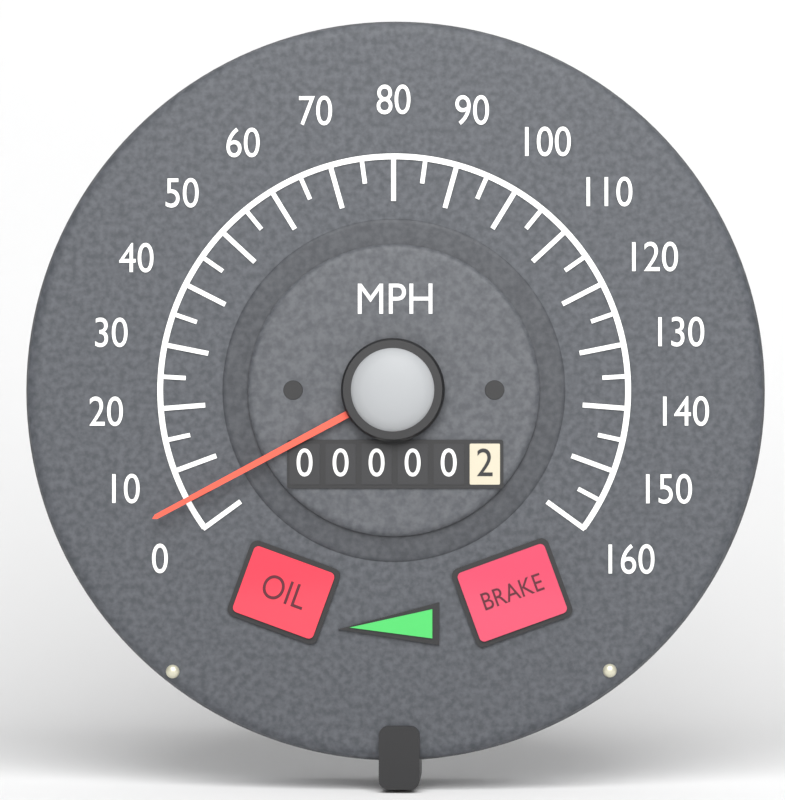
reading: 5 MPH
